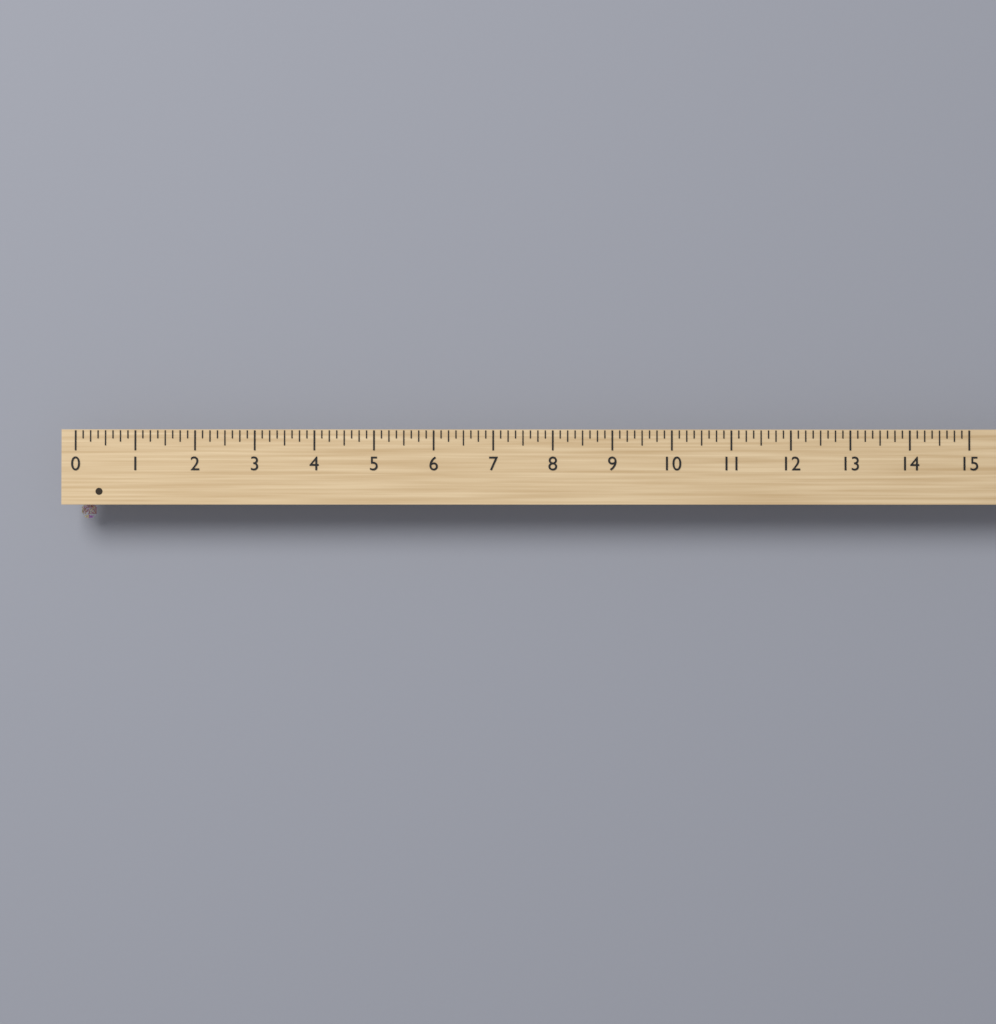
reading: 0.250 (no unit)
